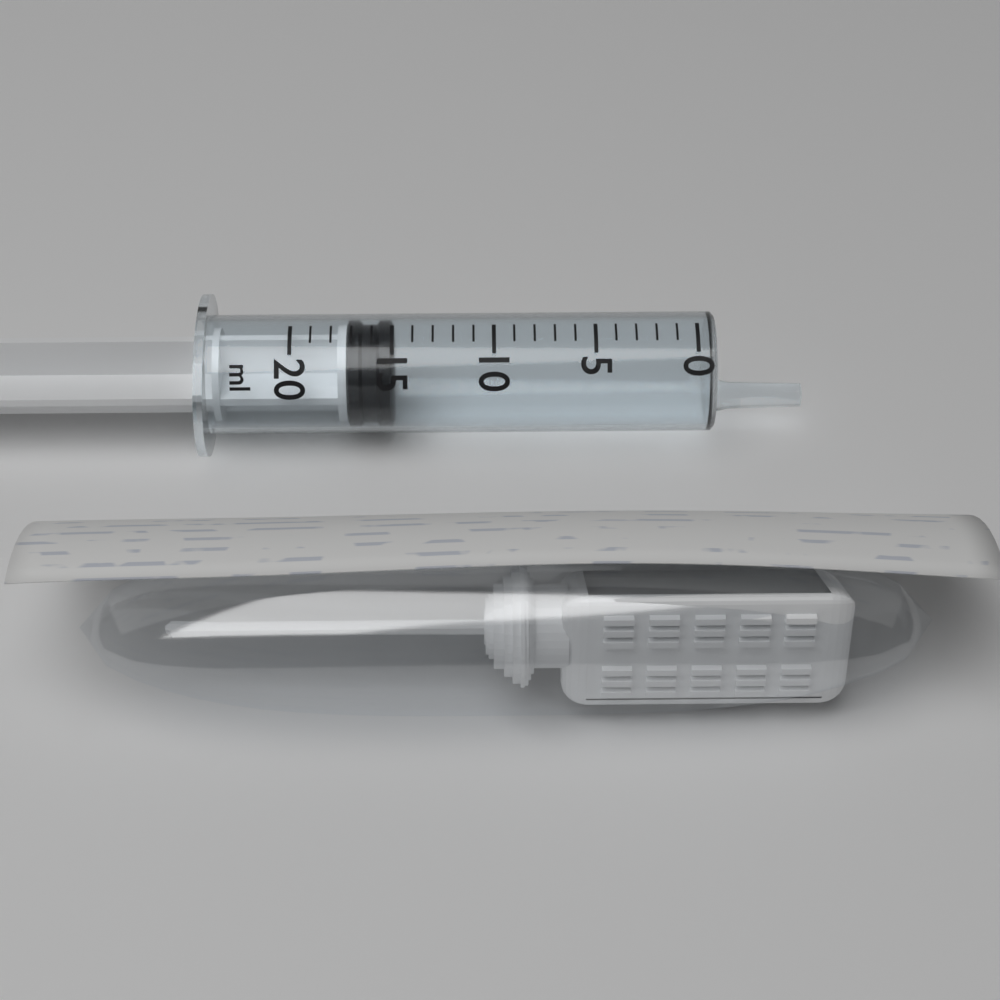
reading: 15 ml
